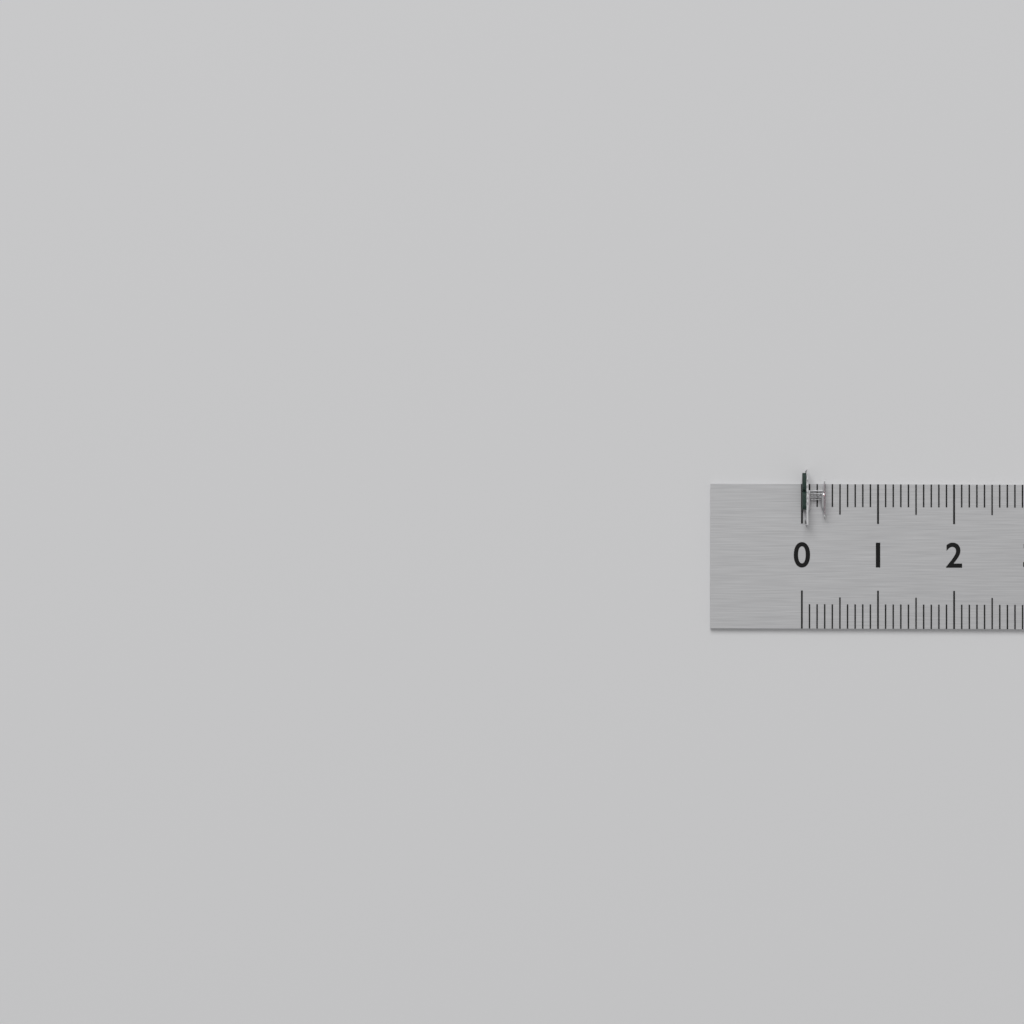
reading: 0.3 (no unit)
